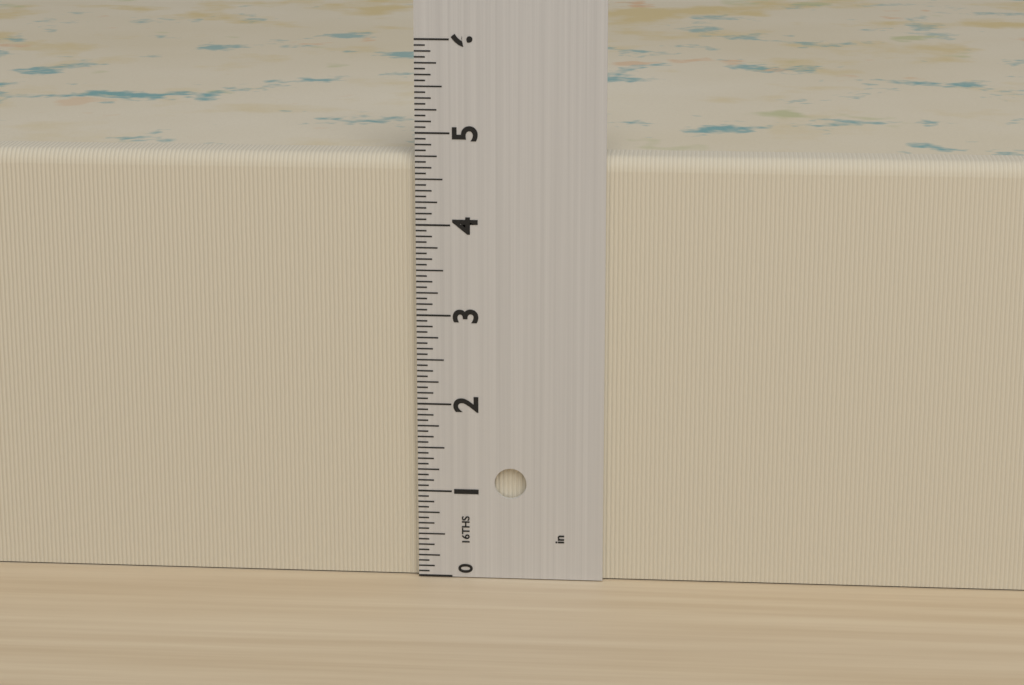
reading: 4.7500 in
